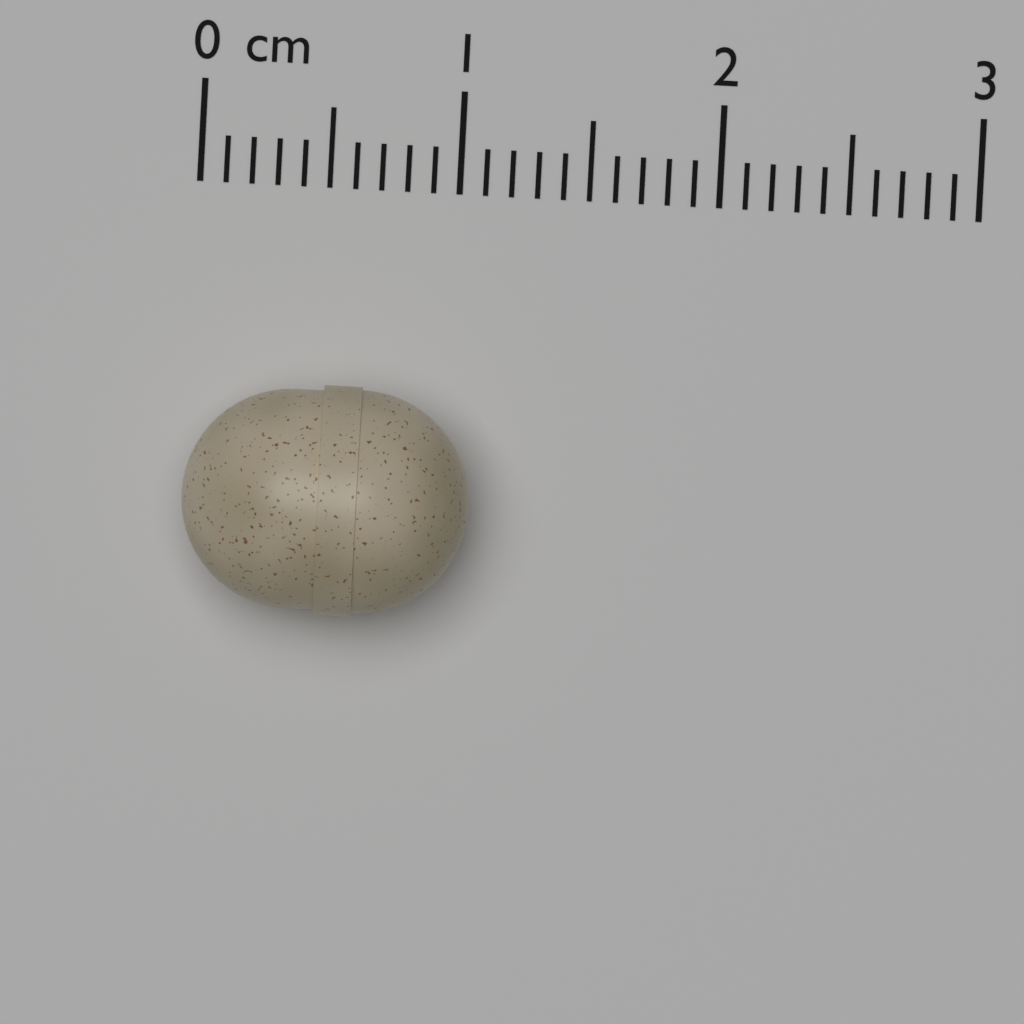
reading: 1.1 cm
